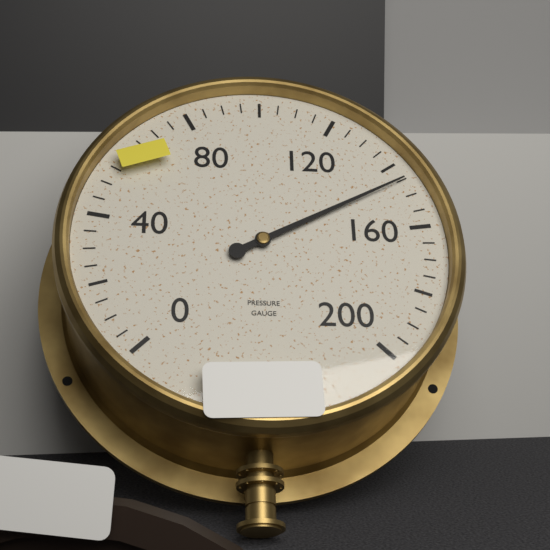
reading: 145 (no unit)
